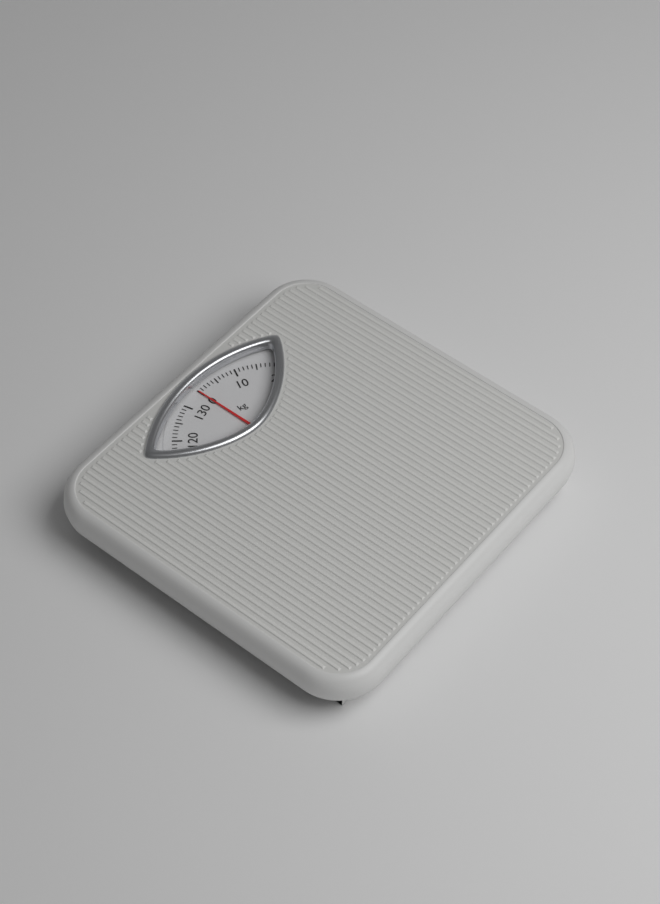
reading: 0 kg
